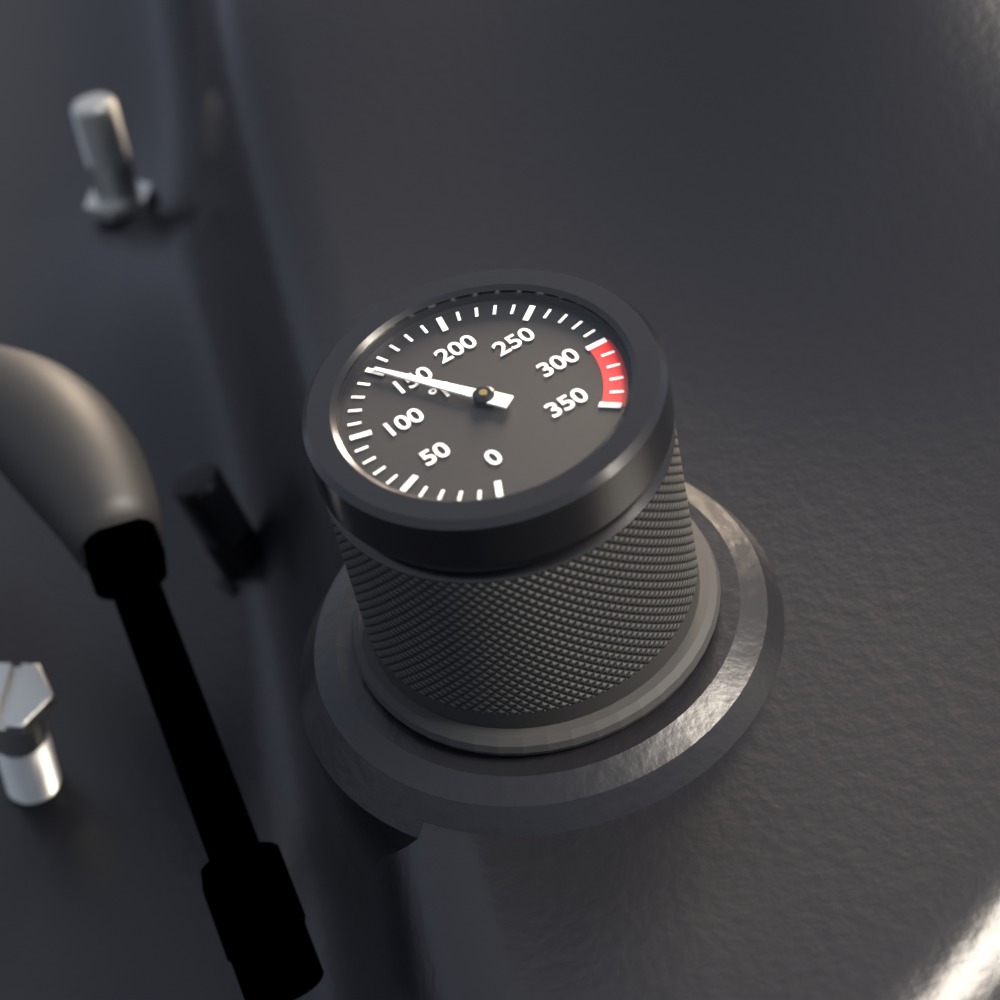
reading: 150 °F
